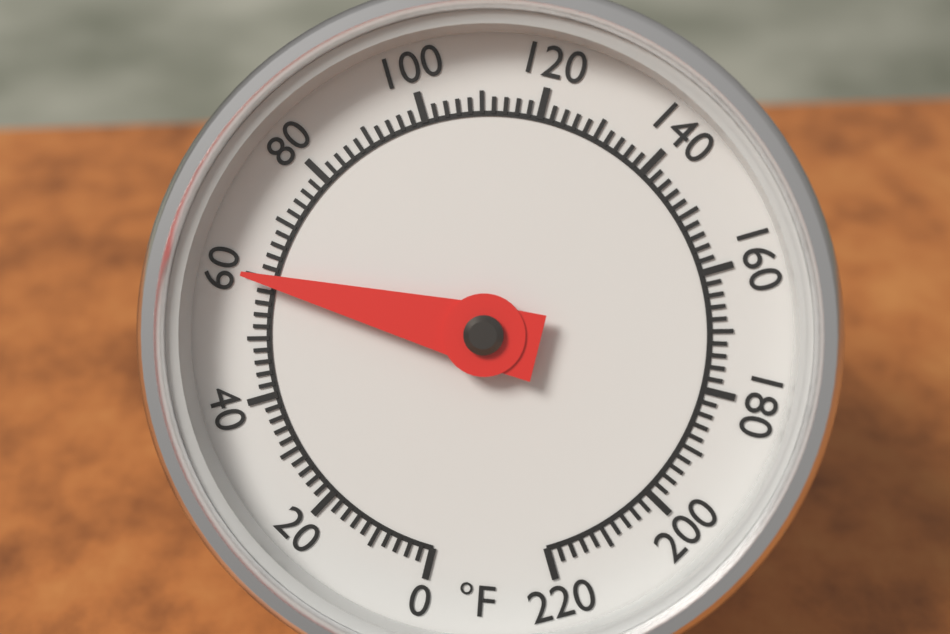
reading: 60 °F
